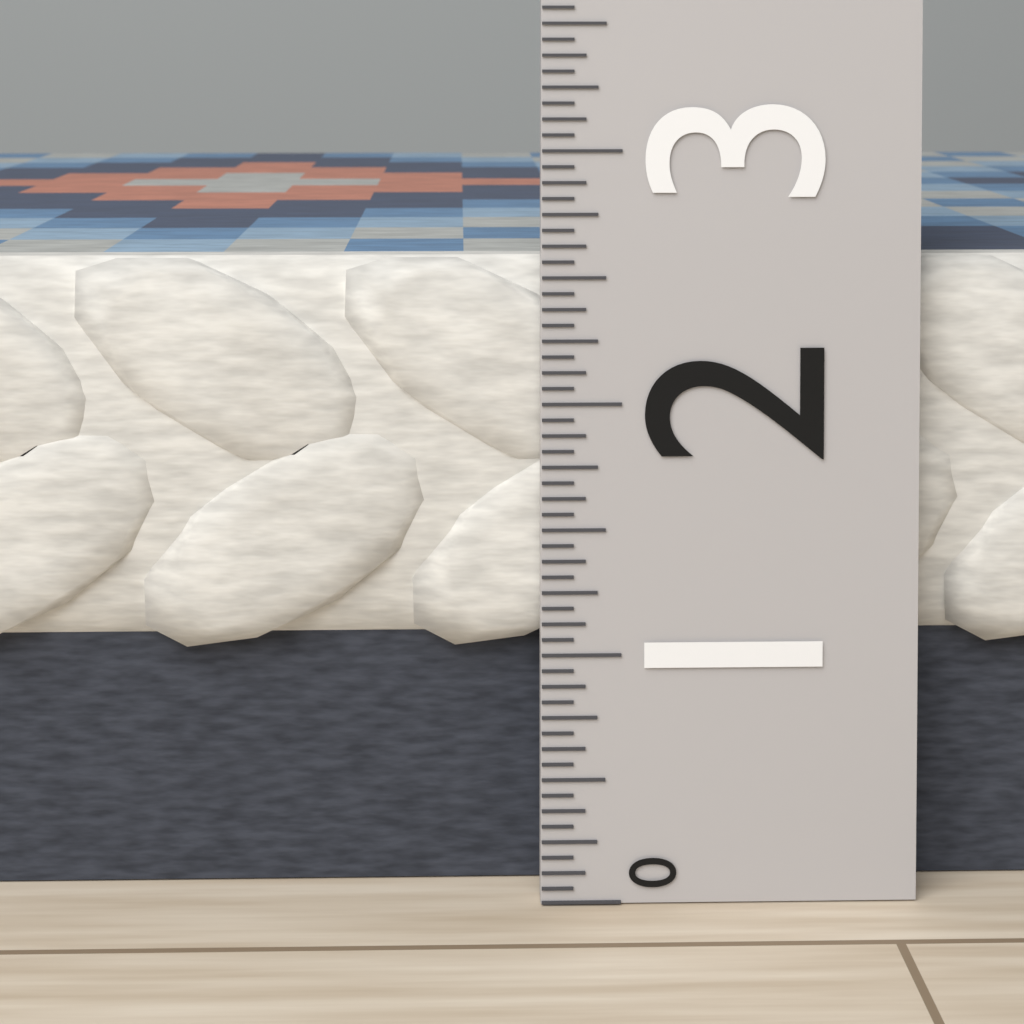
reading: 2.5625 (no unit)
